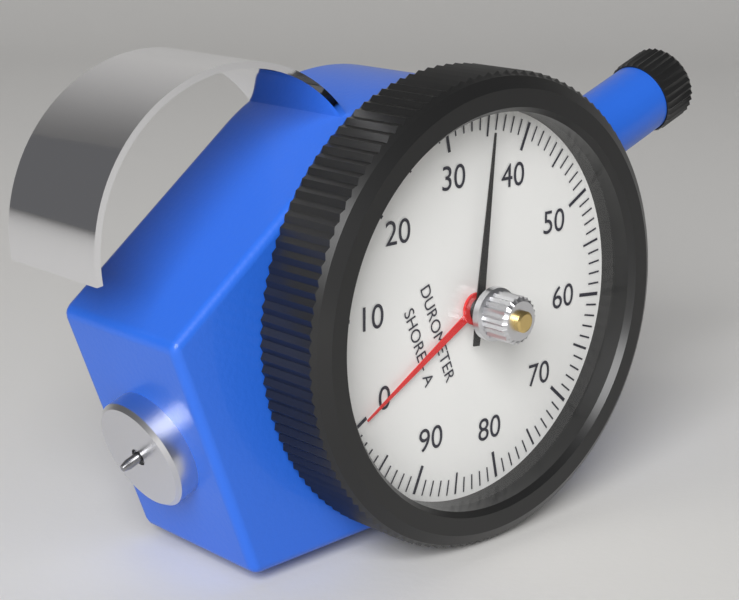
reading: 35 Shore A
